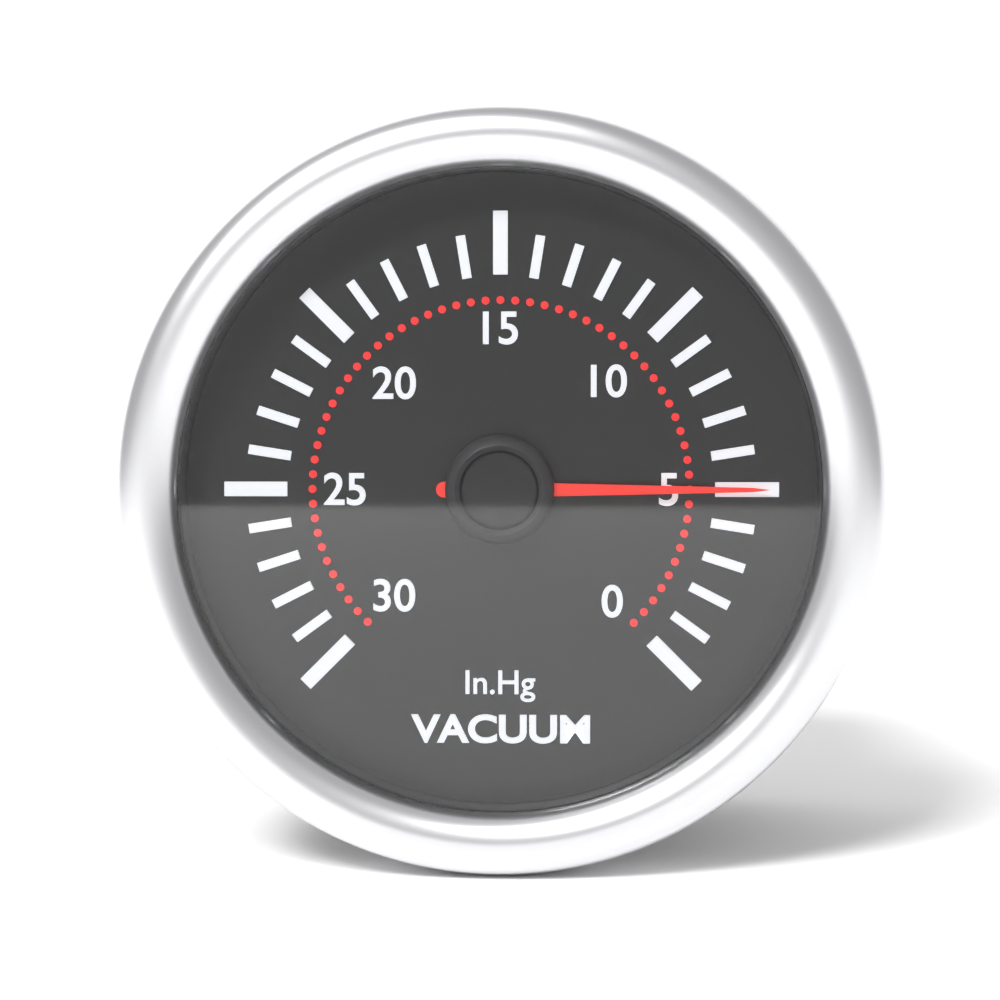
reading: 5 inHg
